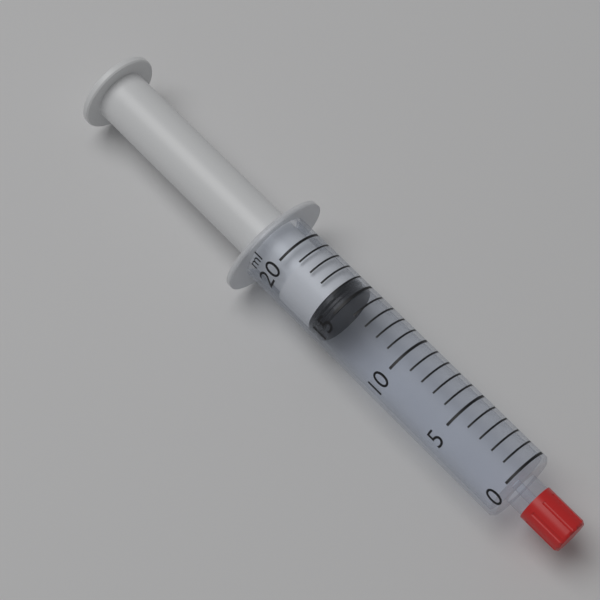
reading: 15 ml
